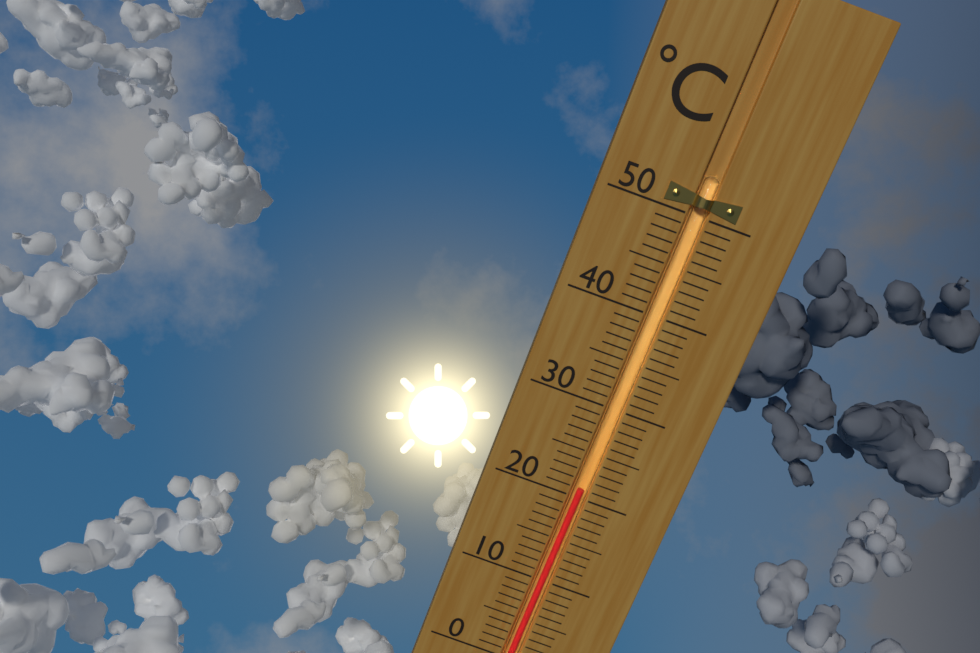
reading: 21 °C
